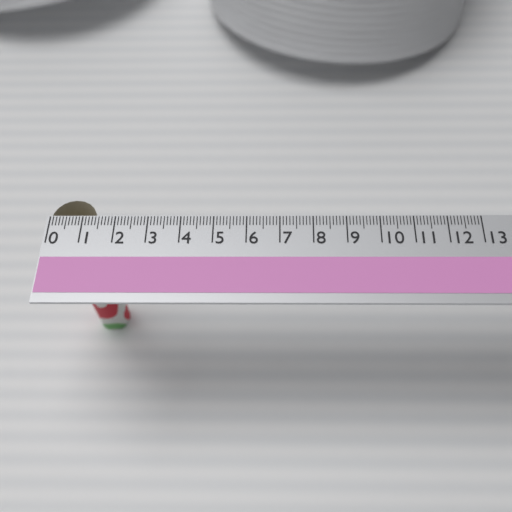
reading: 1.4 (no unit)
